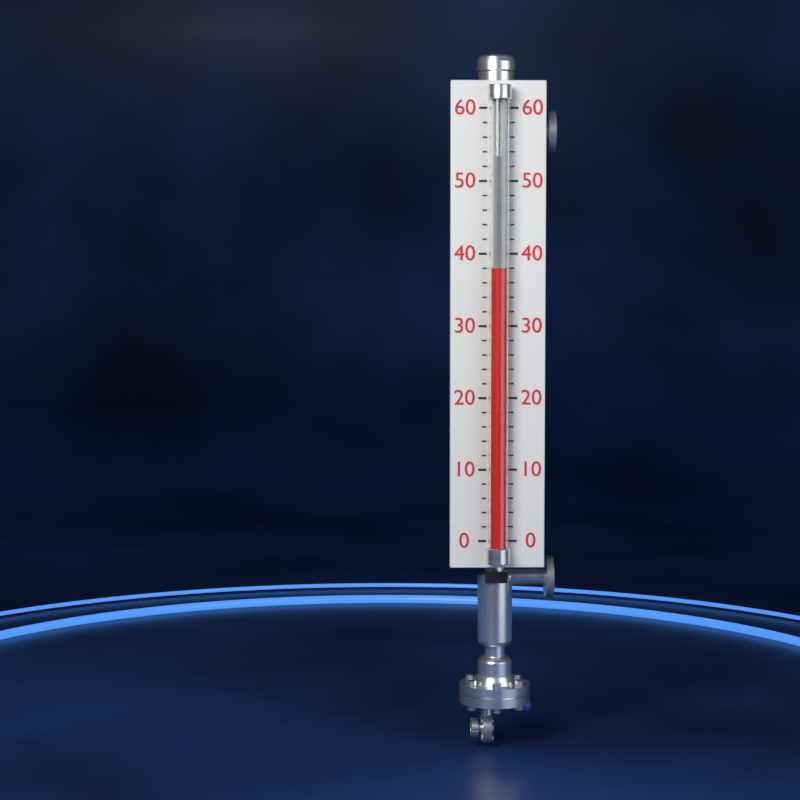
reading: 38 (no unit)
